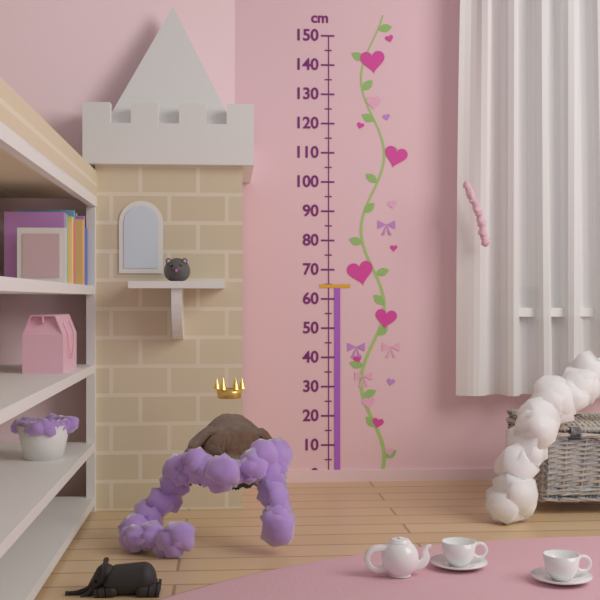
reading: 65 cm
